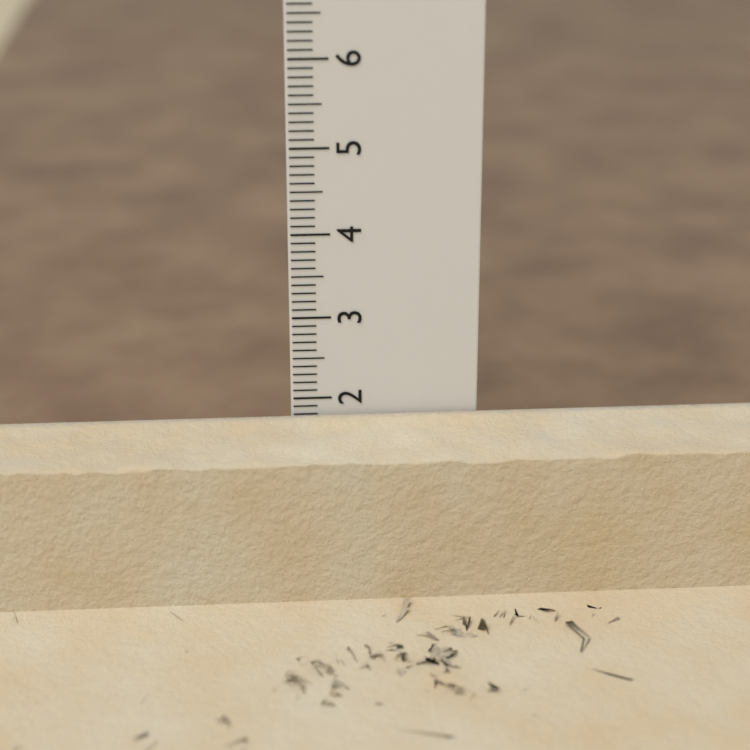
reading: 1.8 cm
